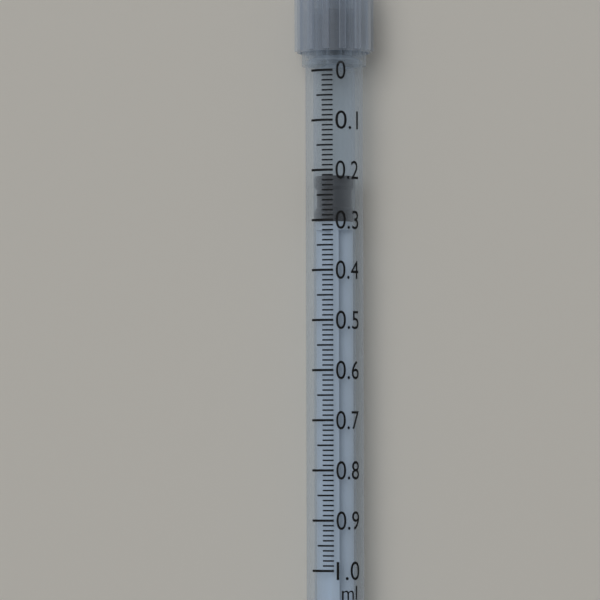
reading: 0.21 ml
